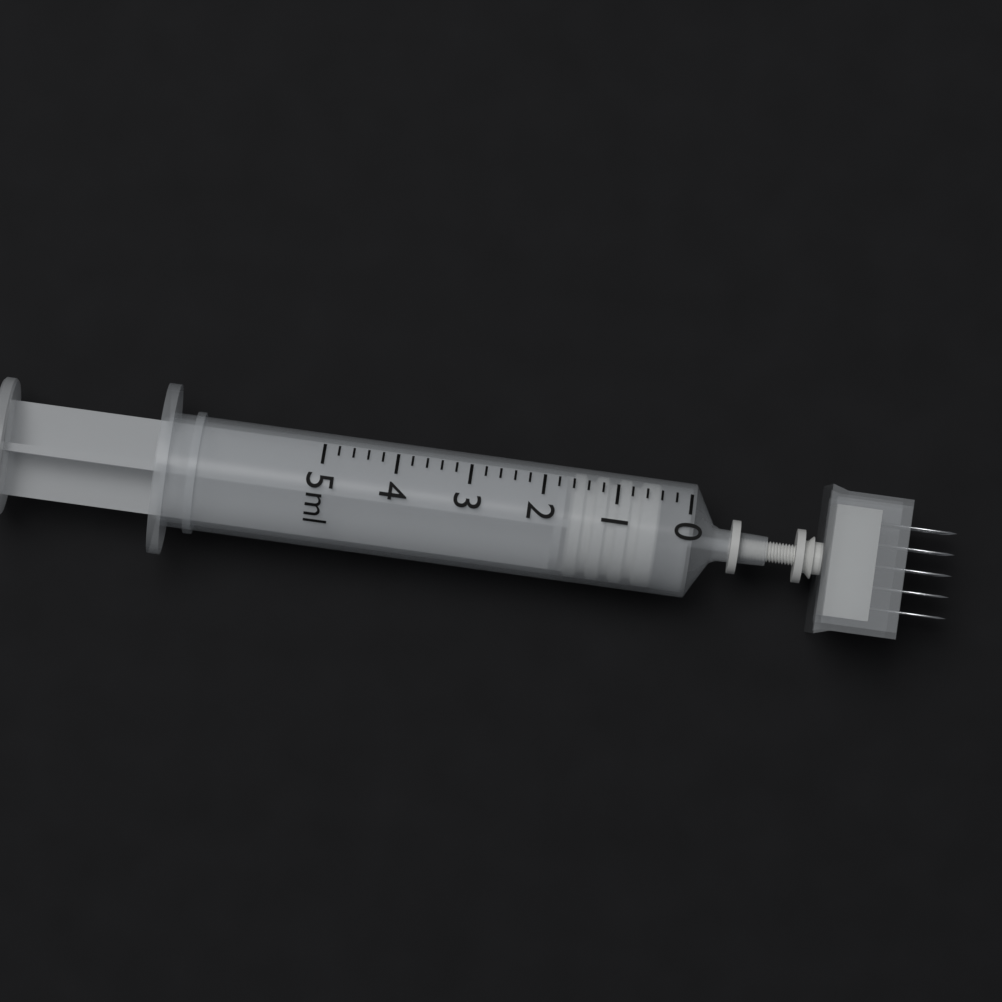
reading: 0.4 ml
